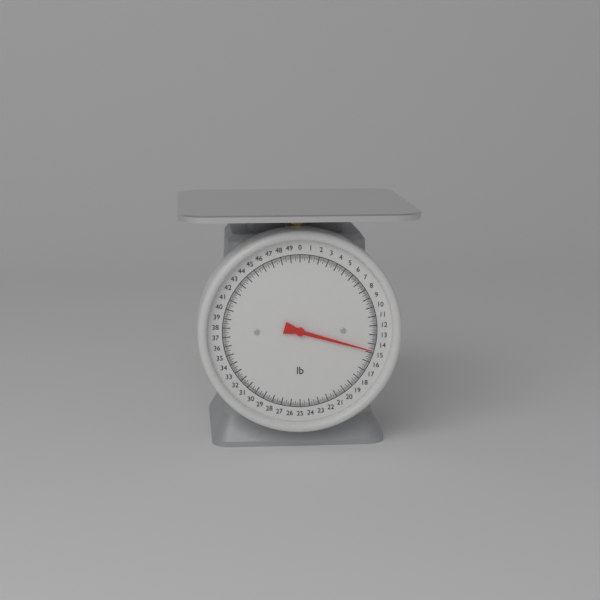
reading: 14.750 lb
